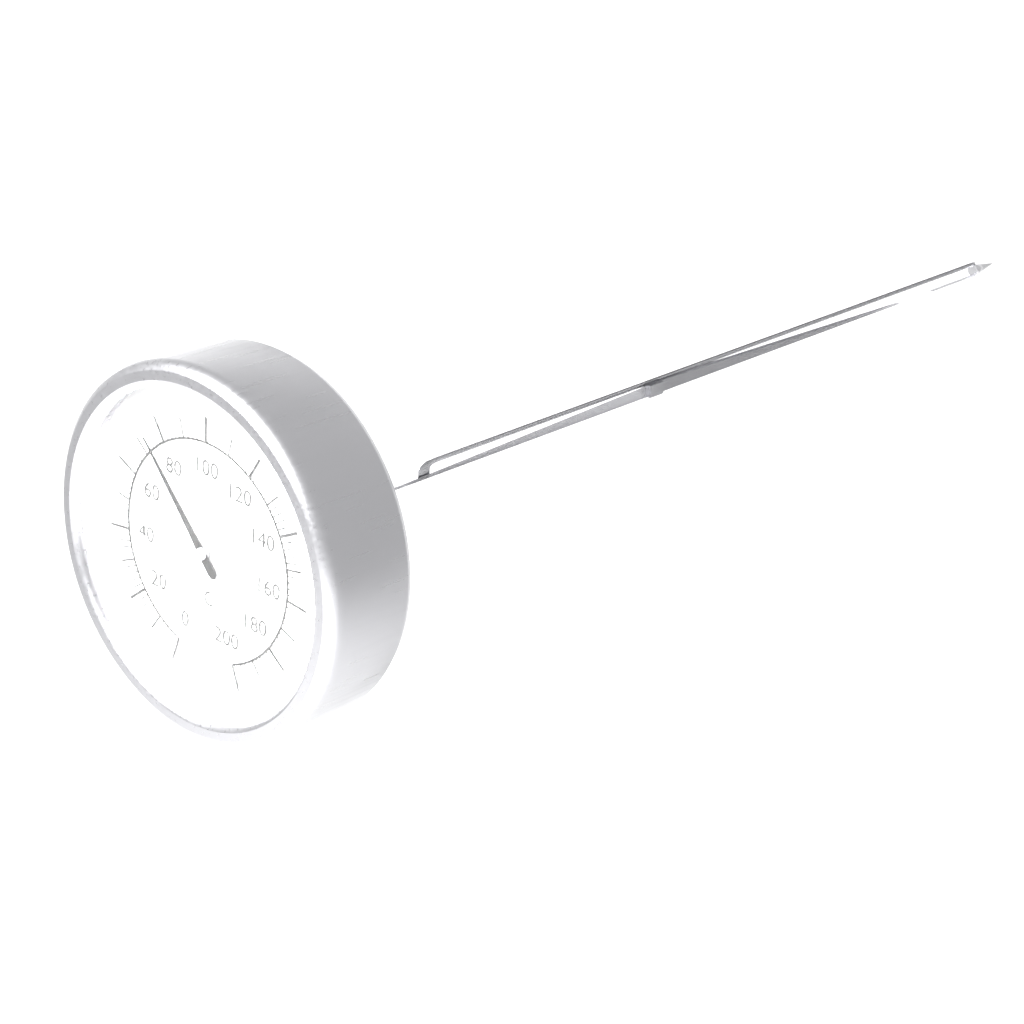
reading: 74 °C
